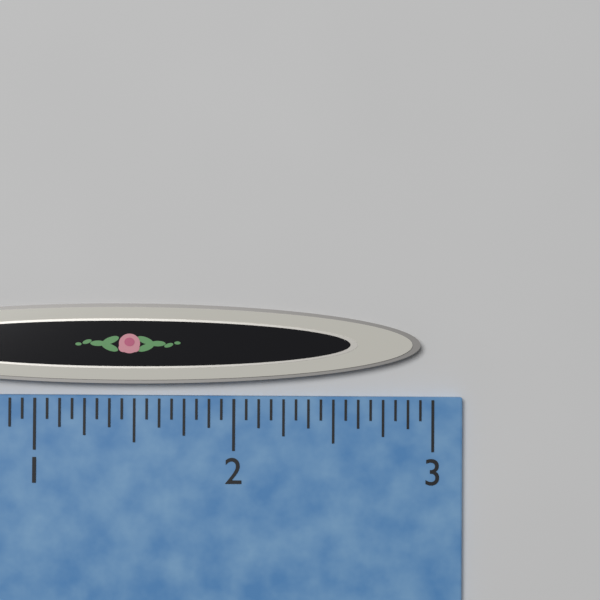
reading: 2.9375 inch
